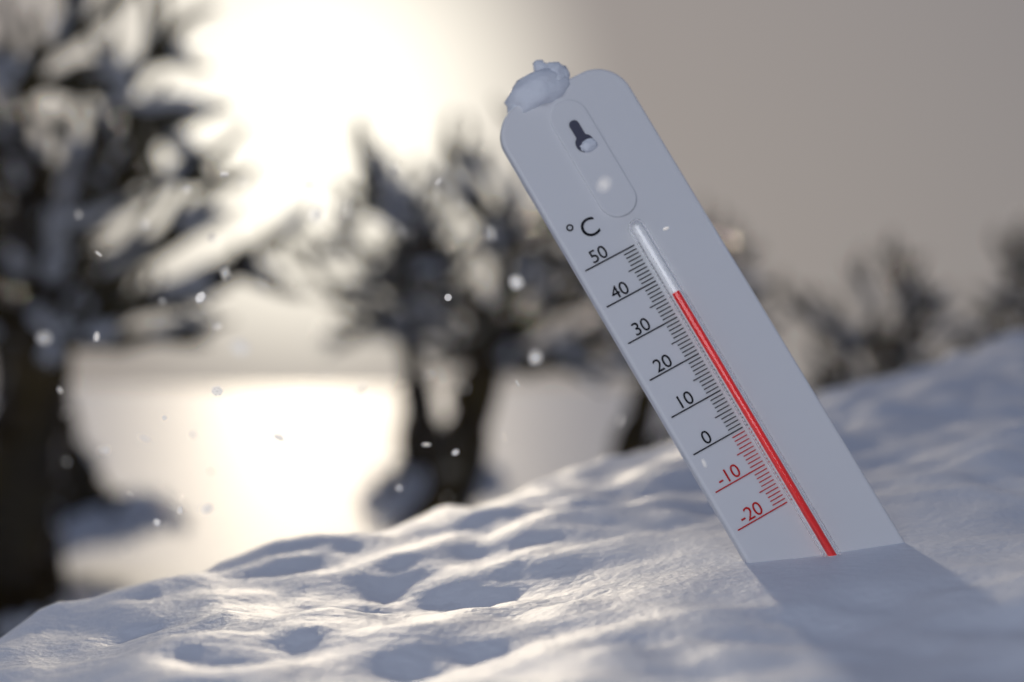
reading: 35 °C
